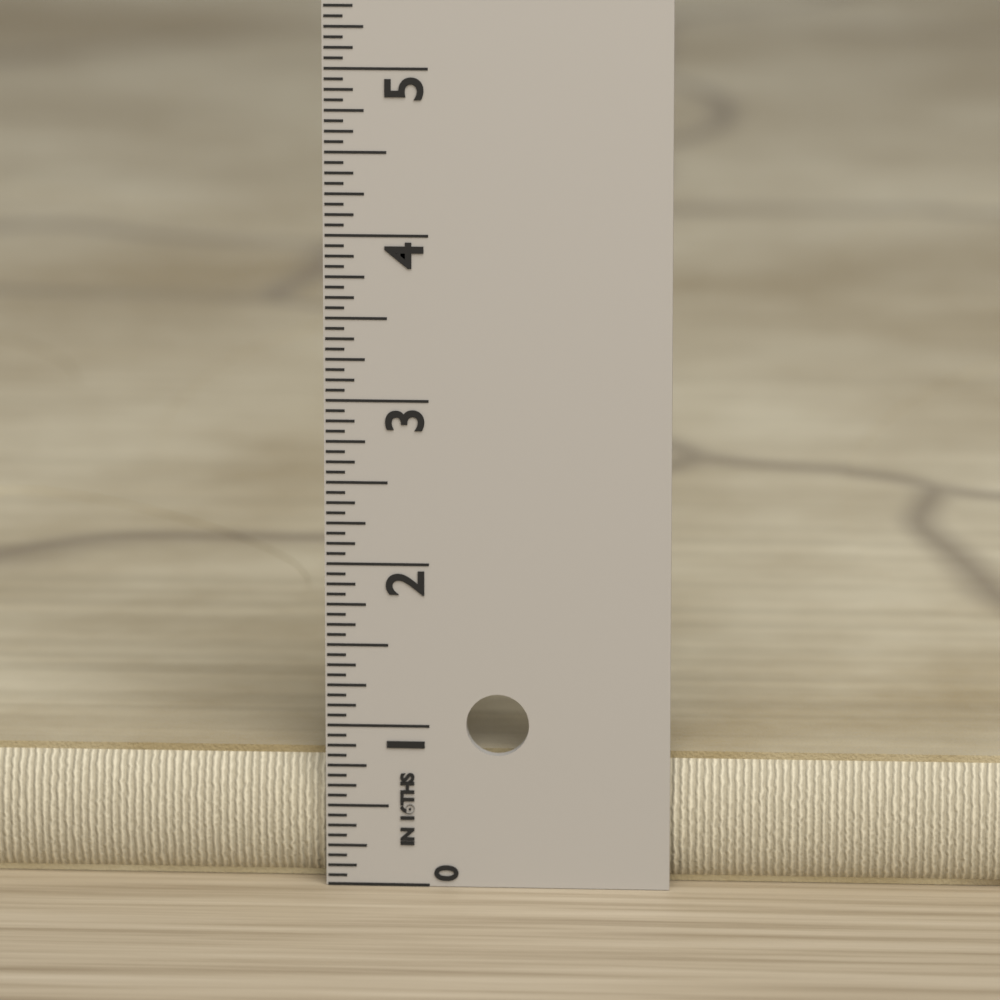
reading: 0.8125 in
